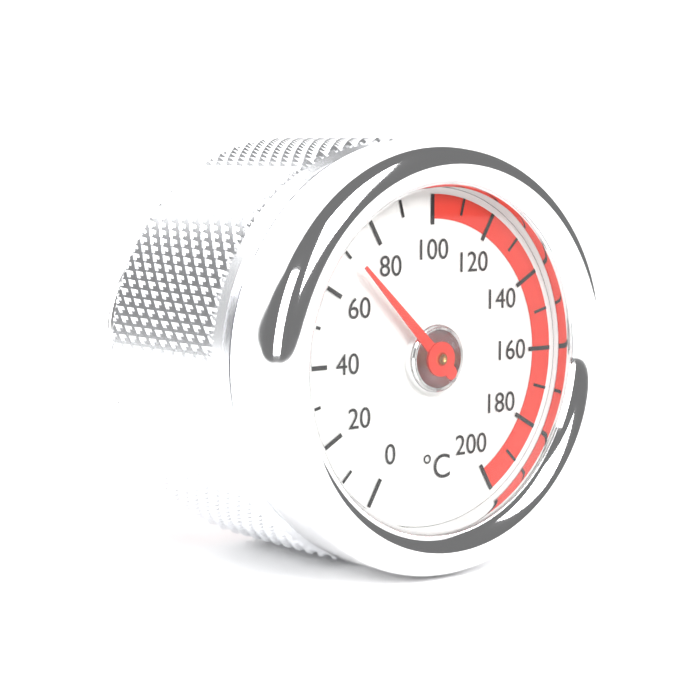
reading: 70 °C
